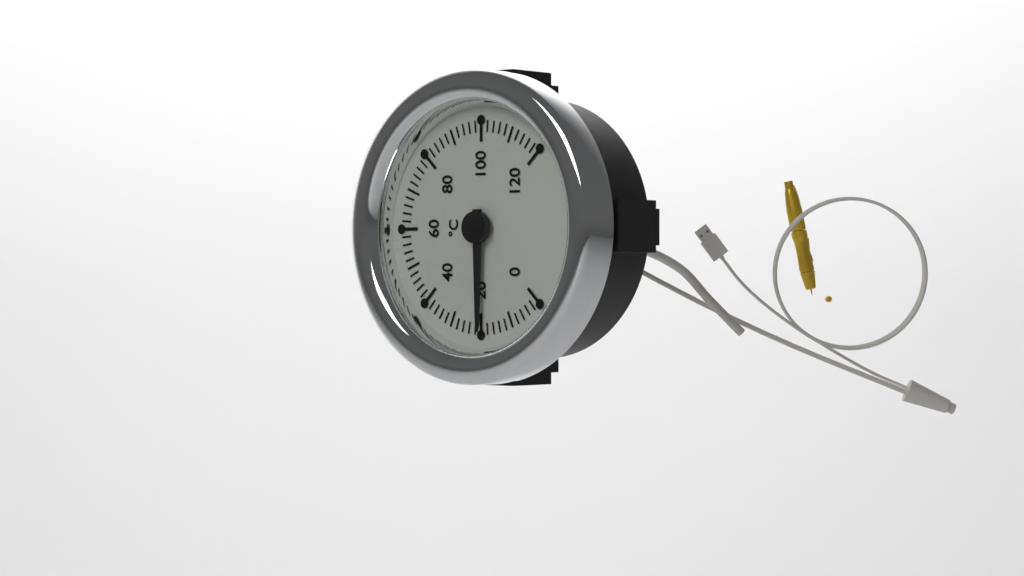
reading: 20 °C
